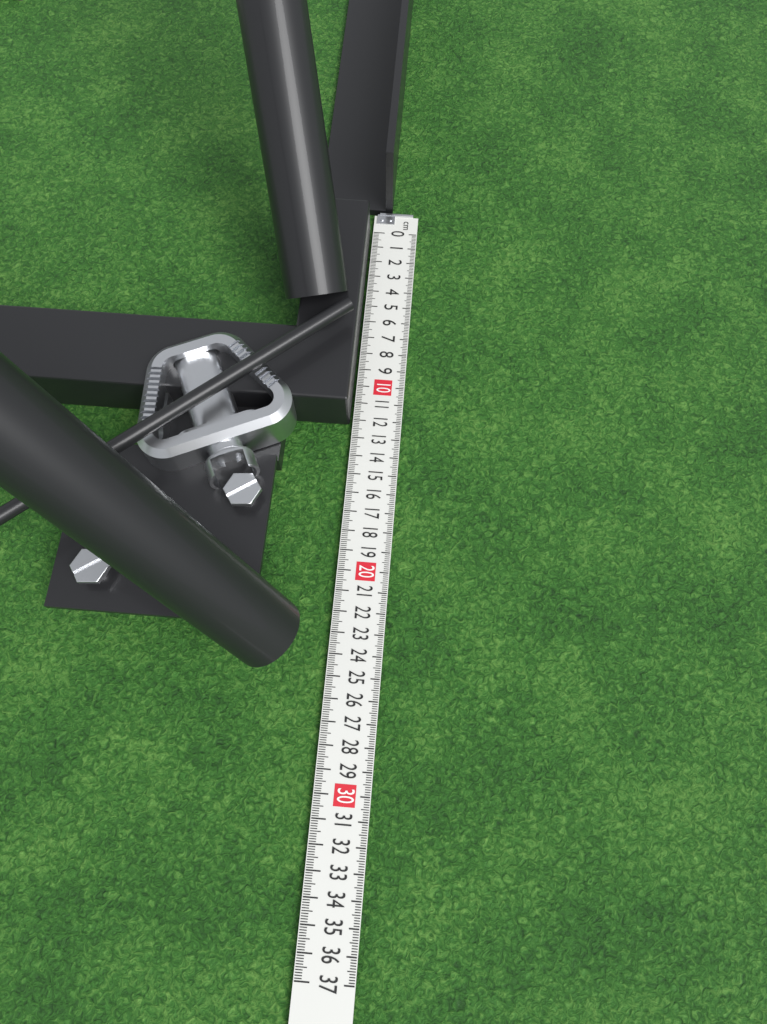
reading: 12.2 cm
